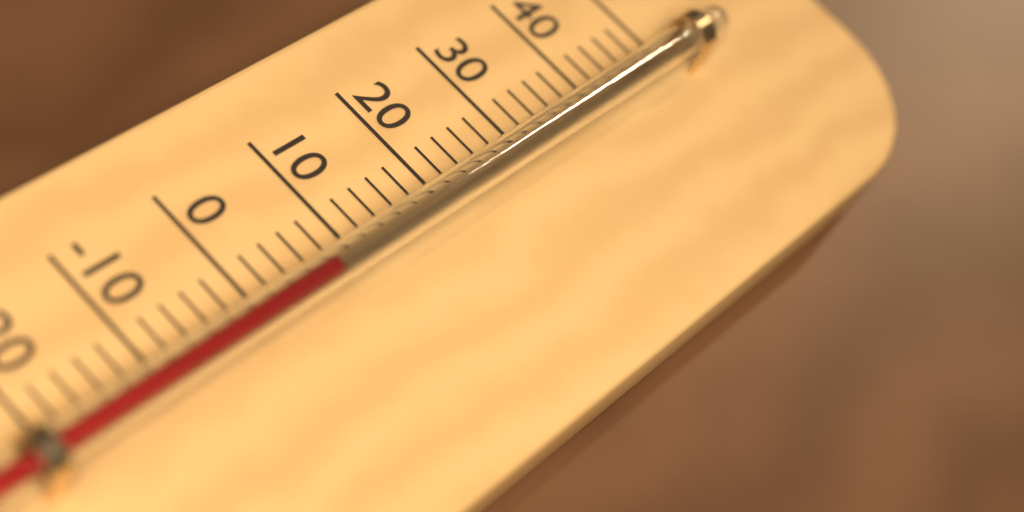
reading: 6 °C
